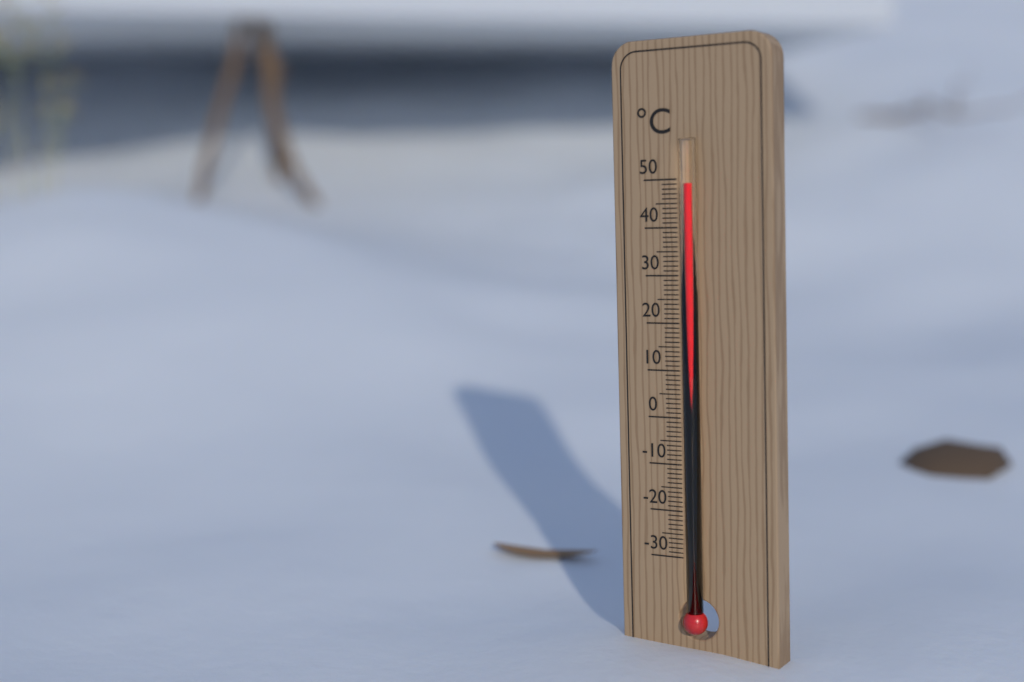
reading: 49 °C
